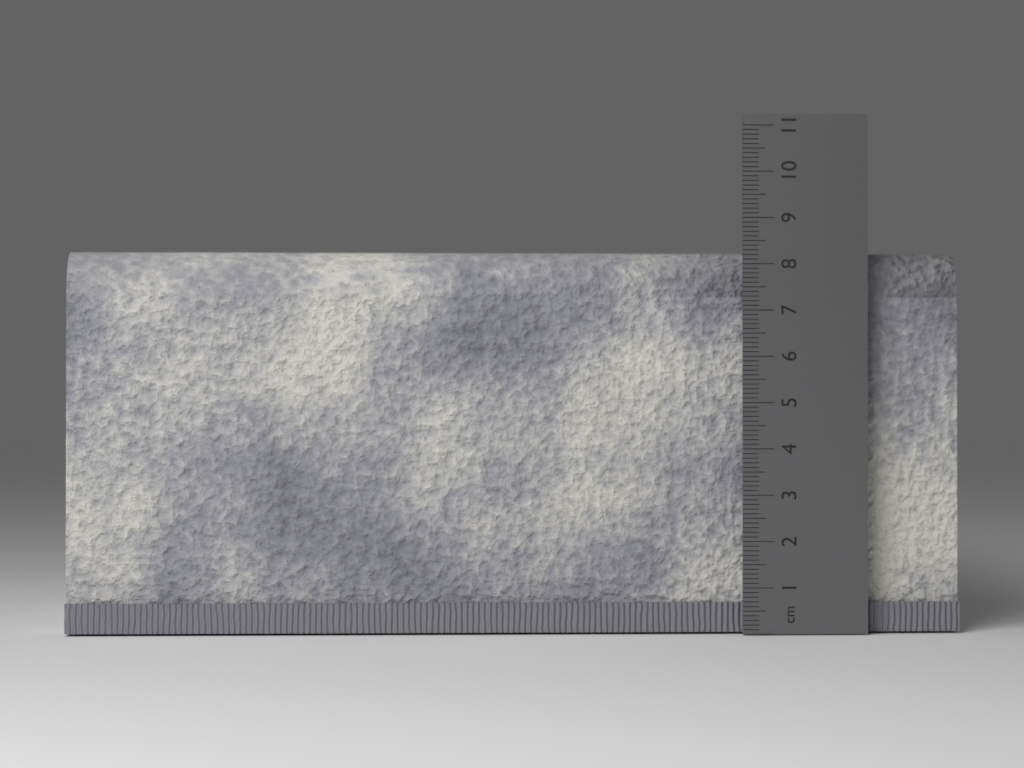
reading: 8.3 cm
